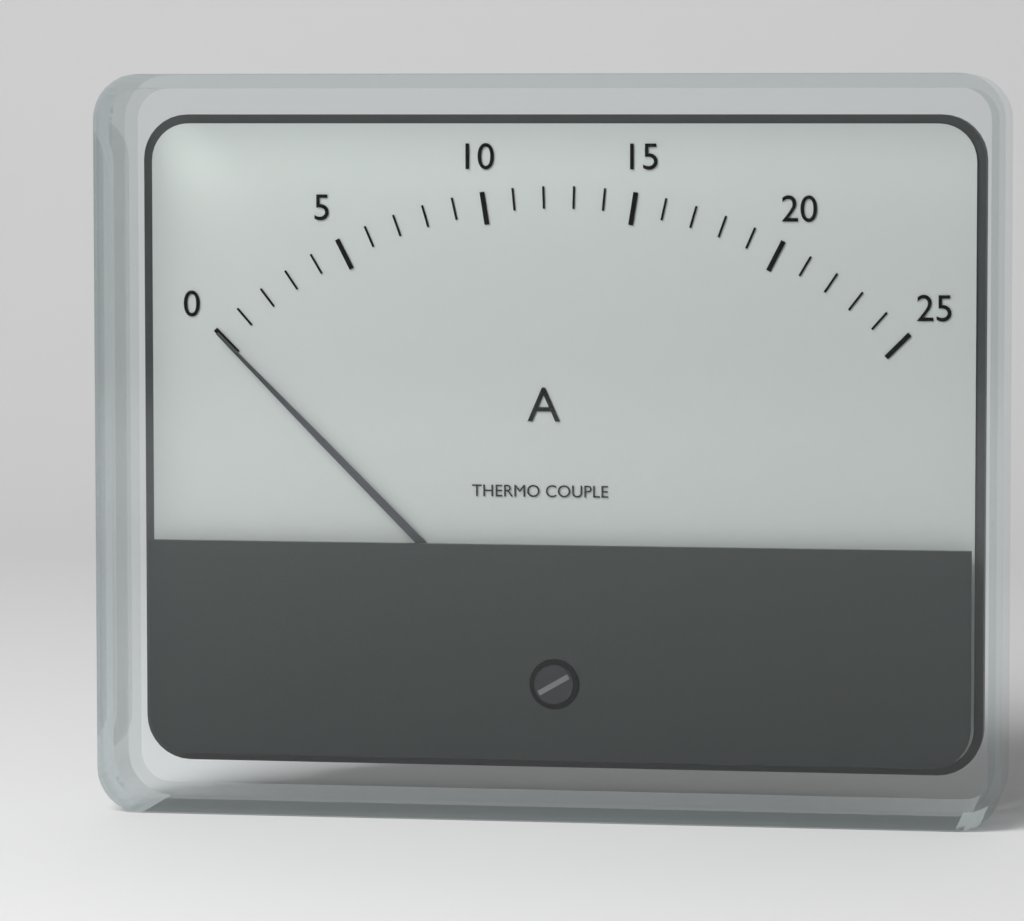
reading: 0 A
